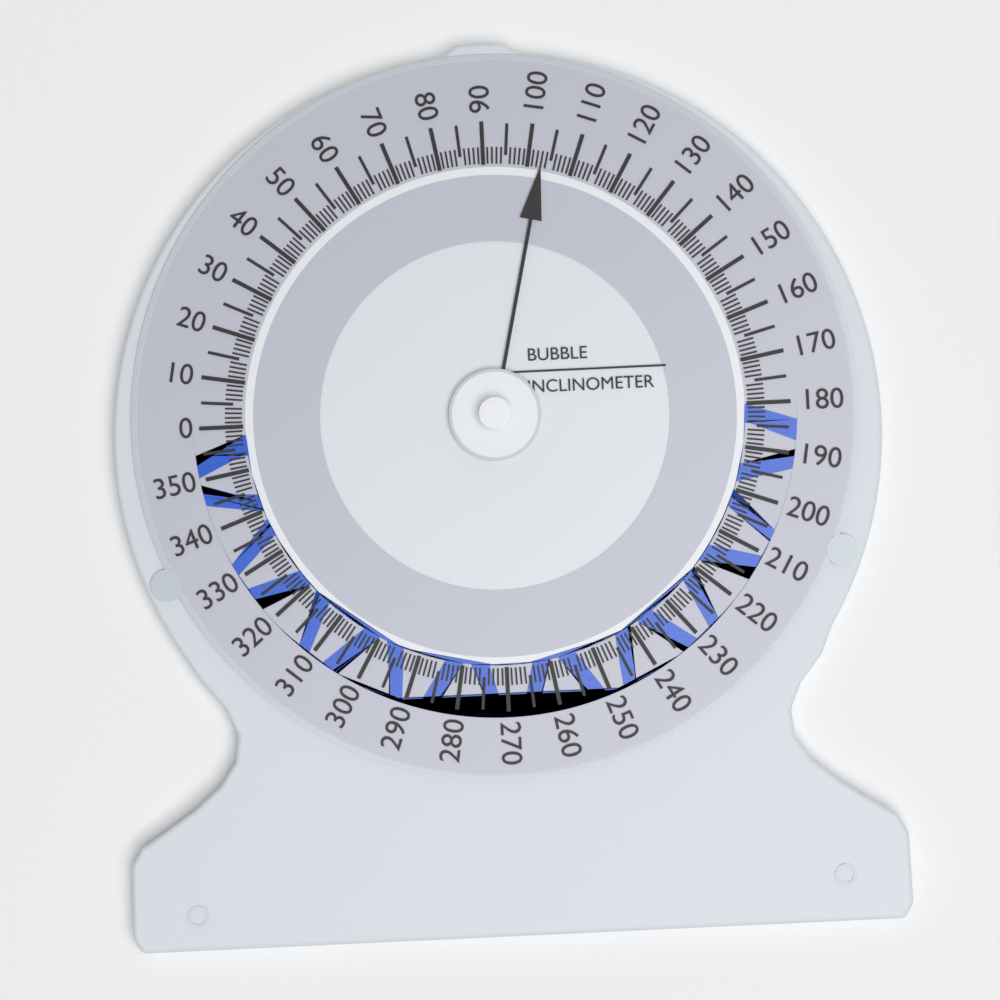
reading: 103 (no unit)
